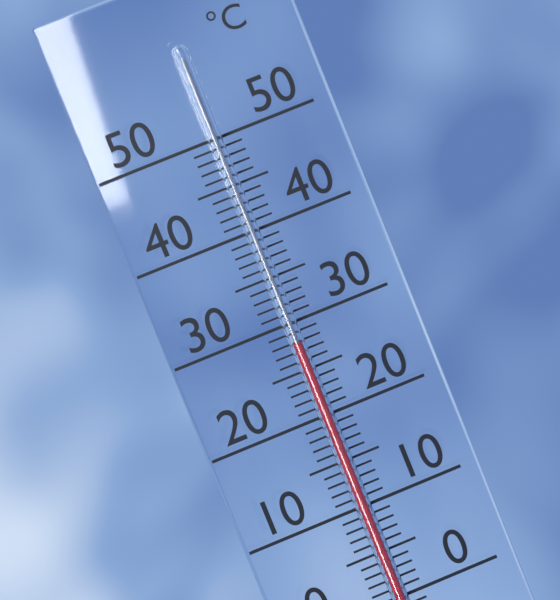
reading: 28 °C
